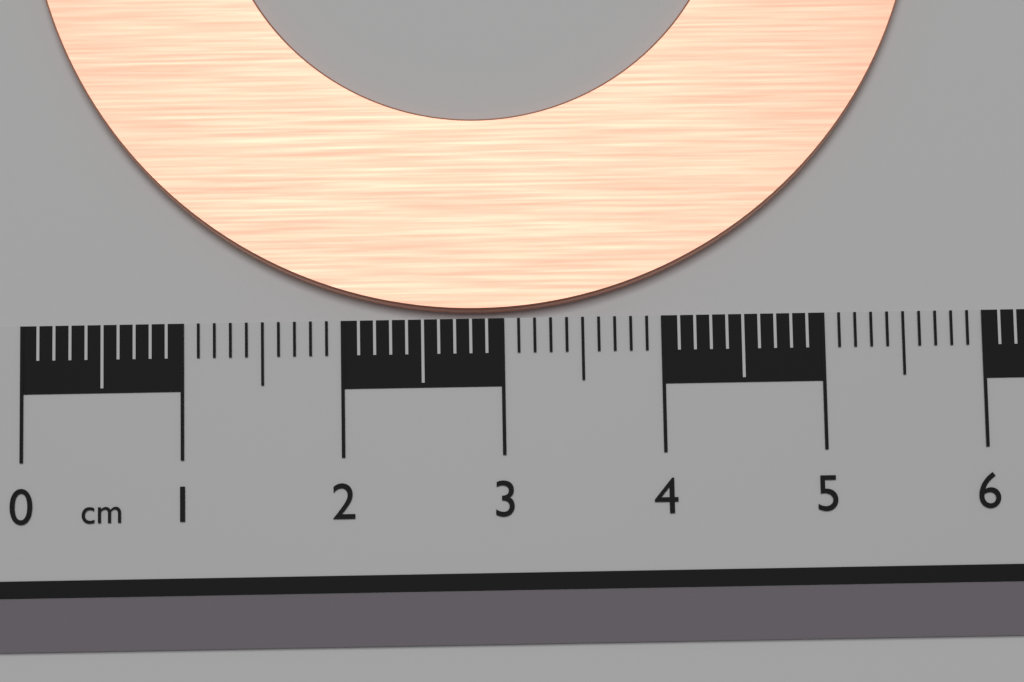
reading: 5.7 cm
